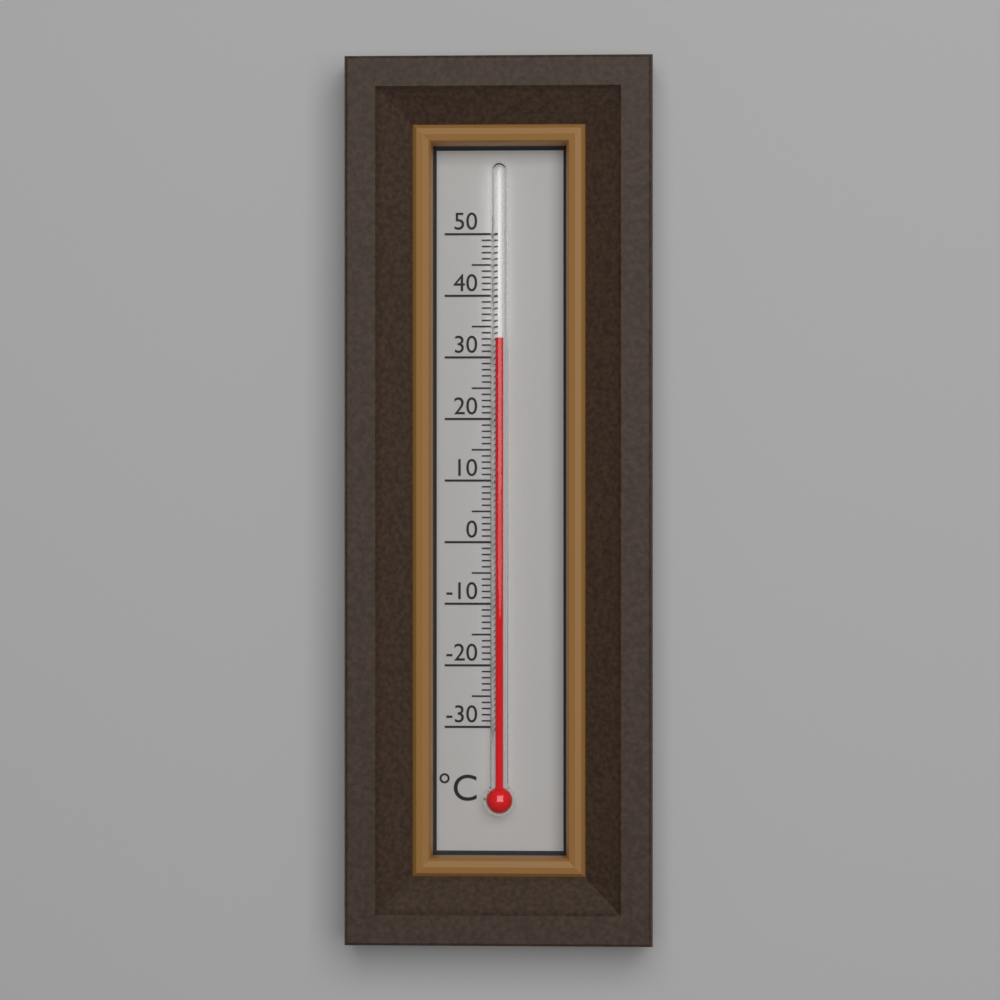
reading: 33 °C
